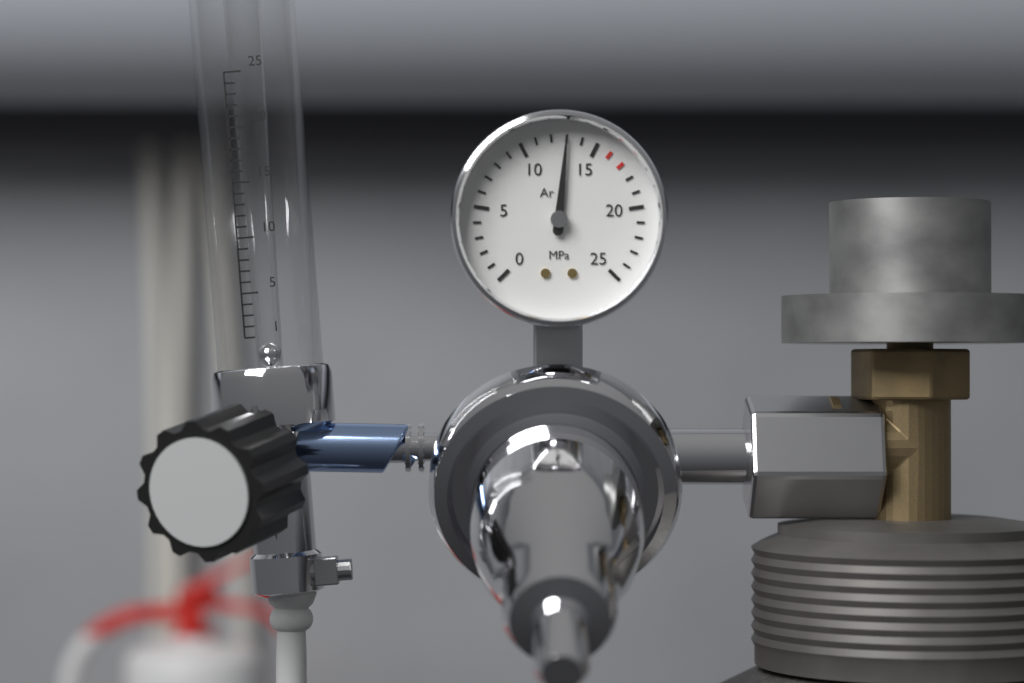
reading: 13 MPa
